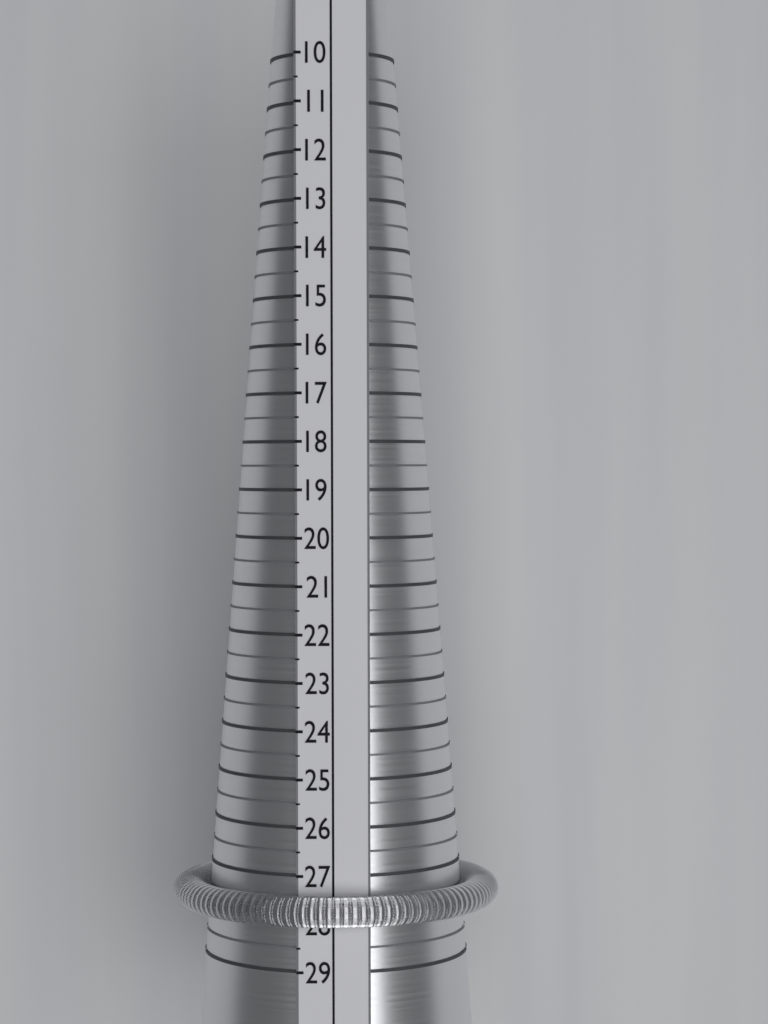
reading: 28.0 (no unit)
